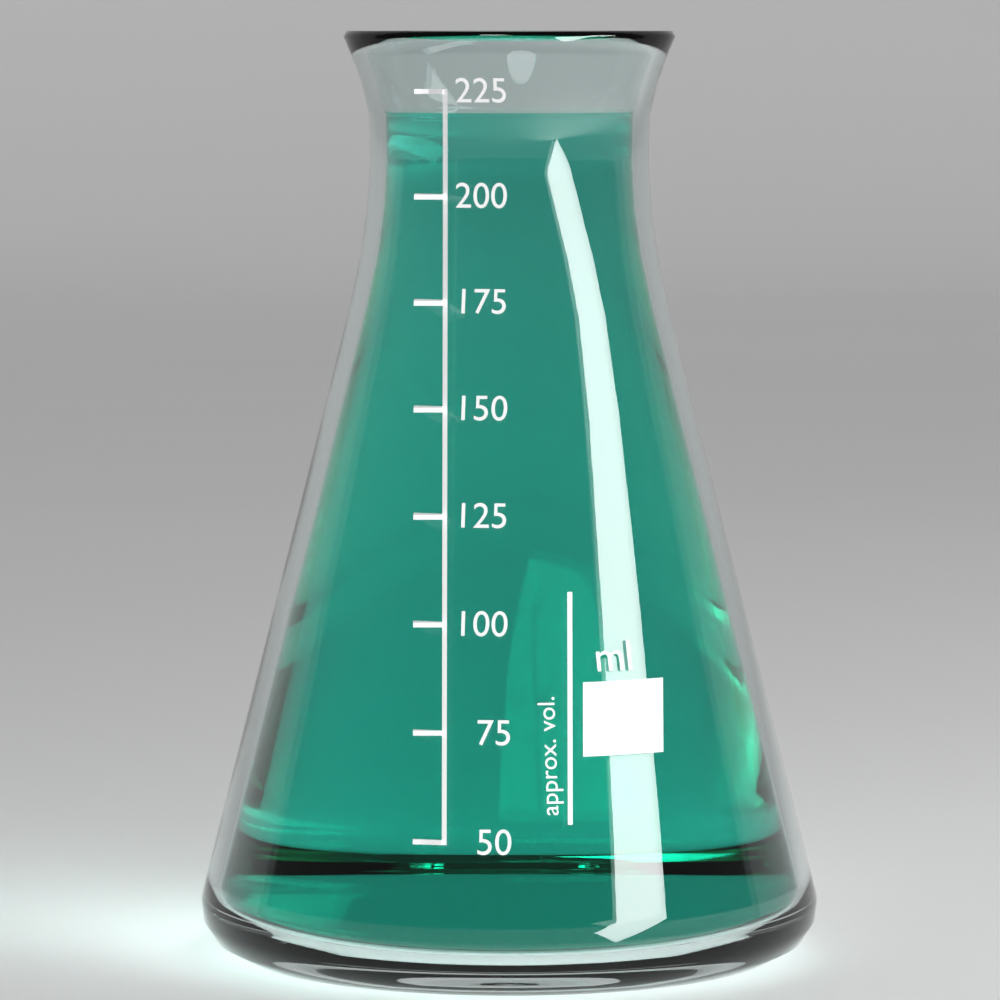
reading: 220 ml
